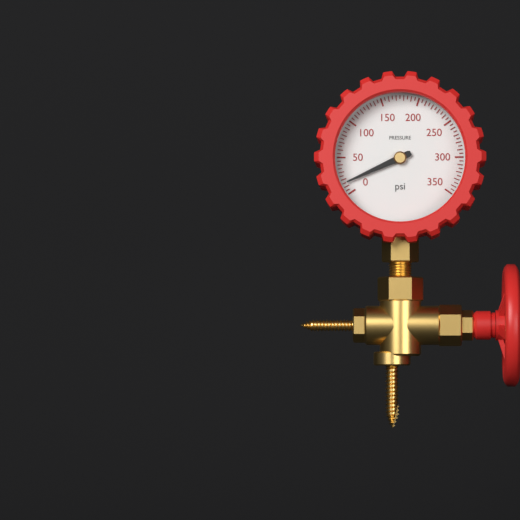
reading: 15 psi
